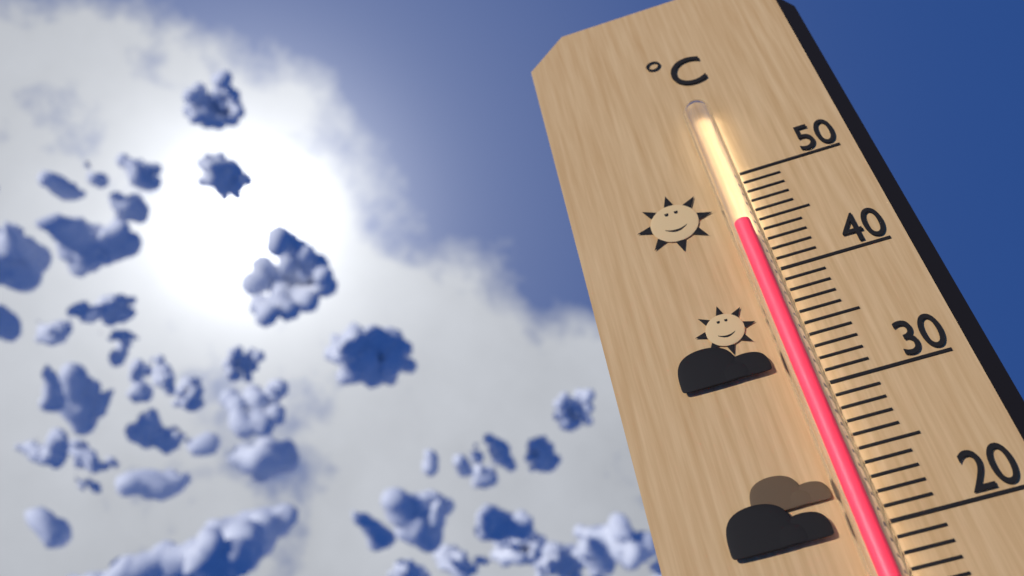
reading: 44 °C
